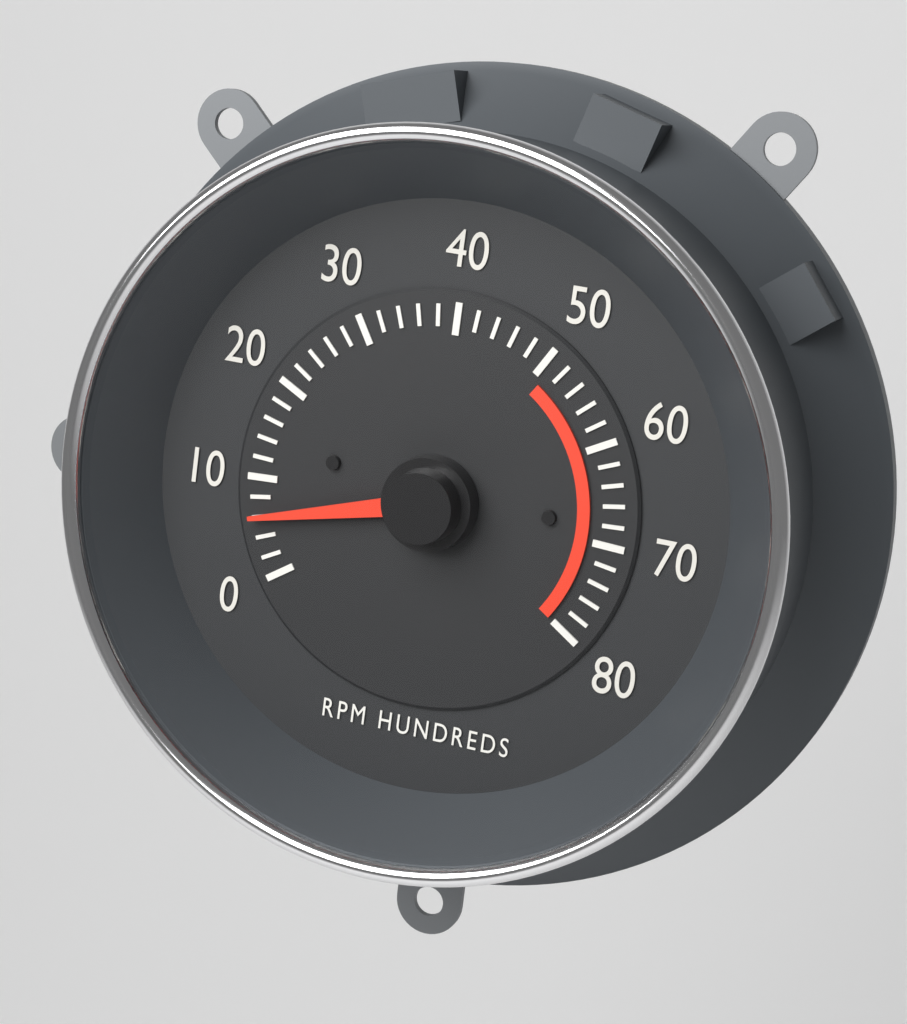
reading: 600 RPM
